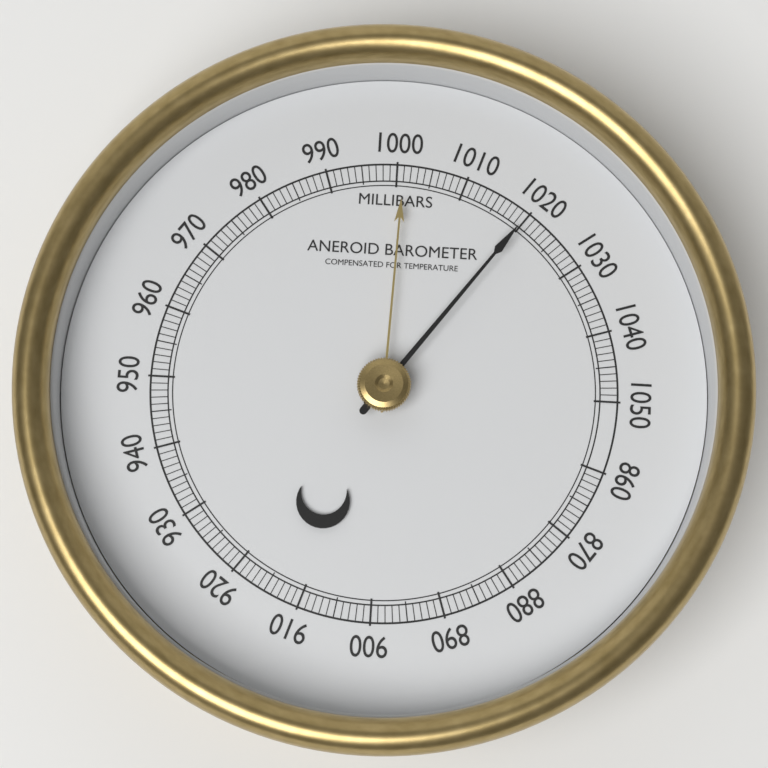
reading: 1020 mbar
